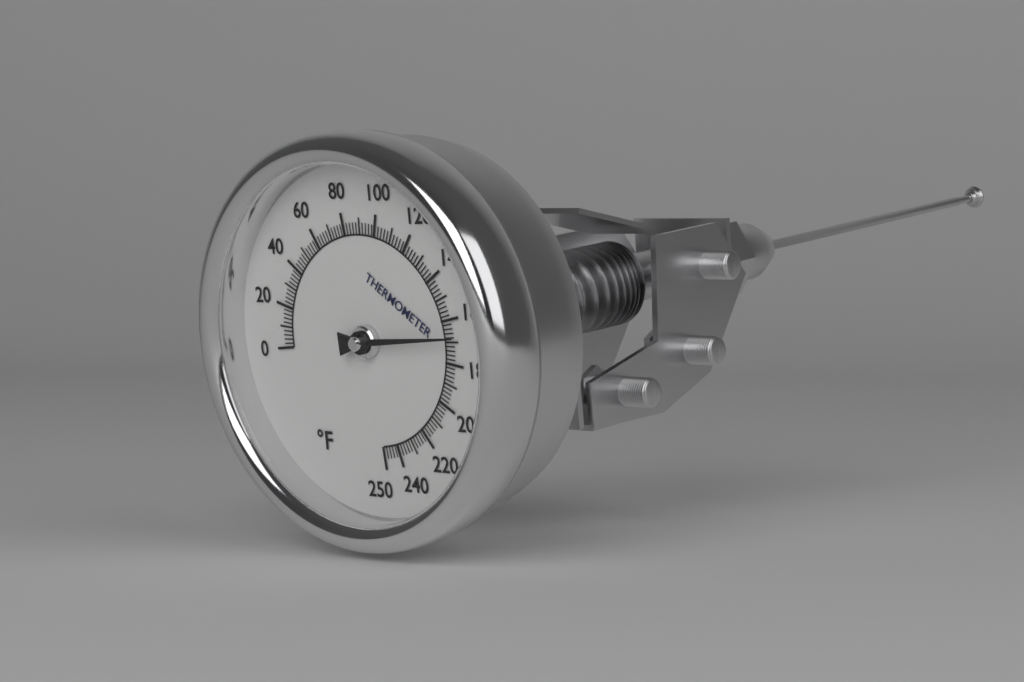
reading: 168 °F
